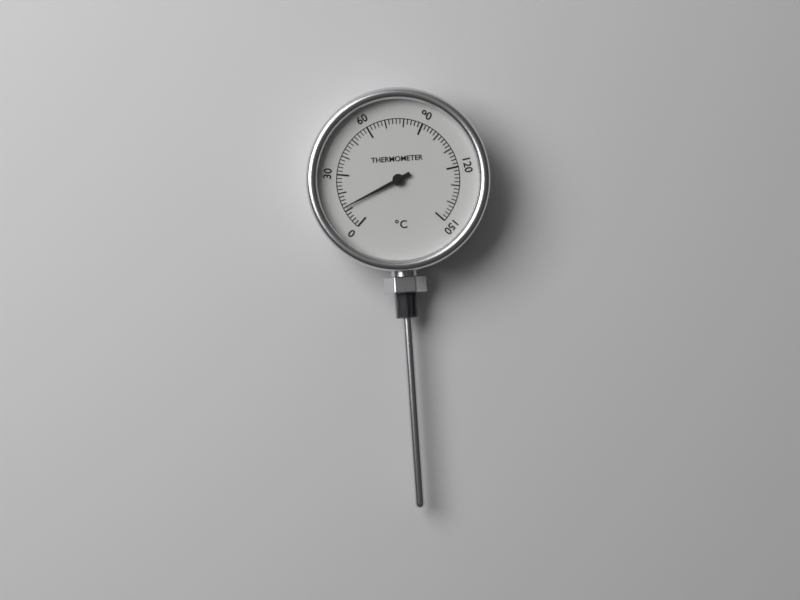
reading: 12 °C
